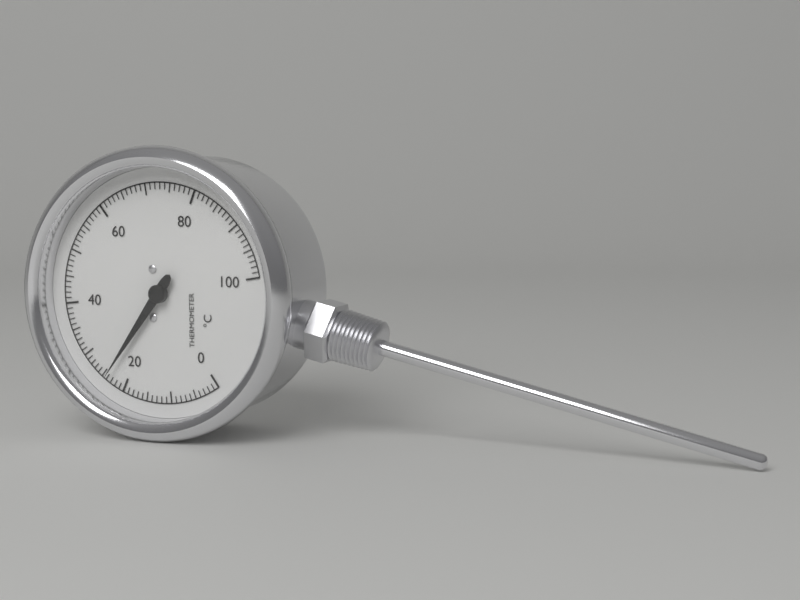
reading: 24 °C
